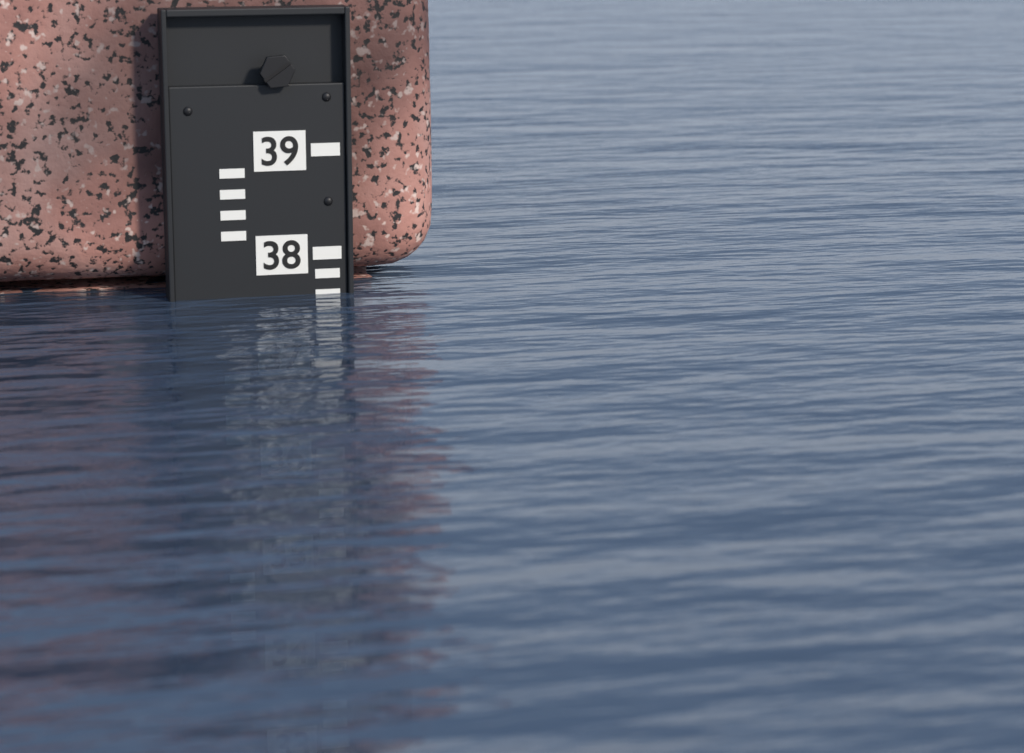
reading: 37.6 (no unit)
